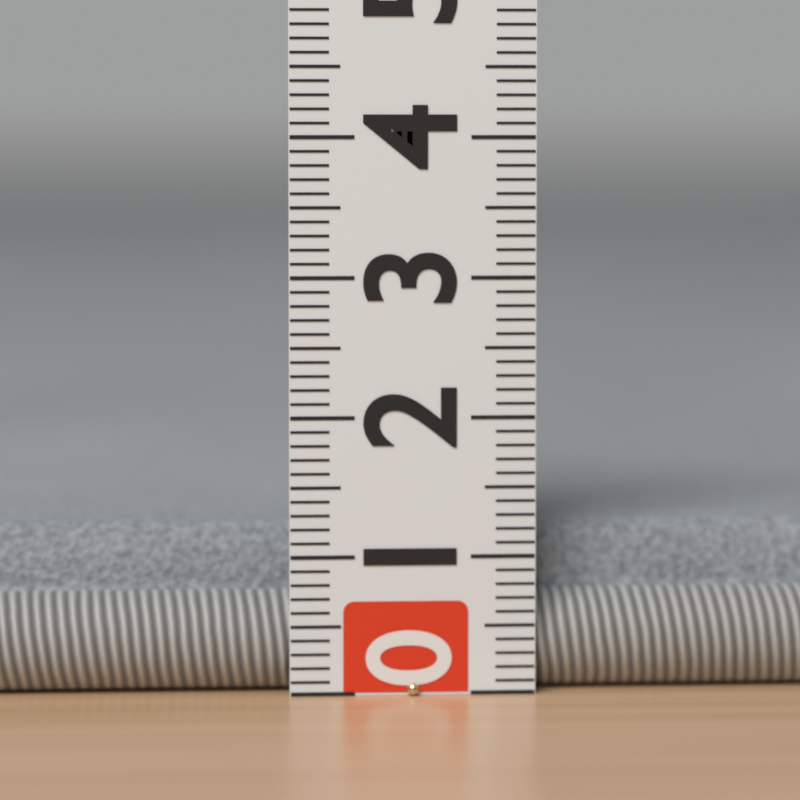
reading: 1.2 (no unit)
